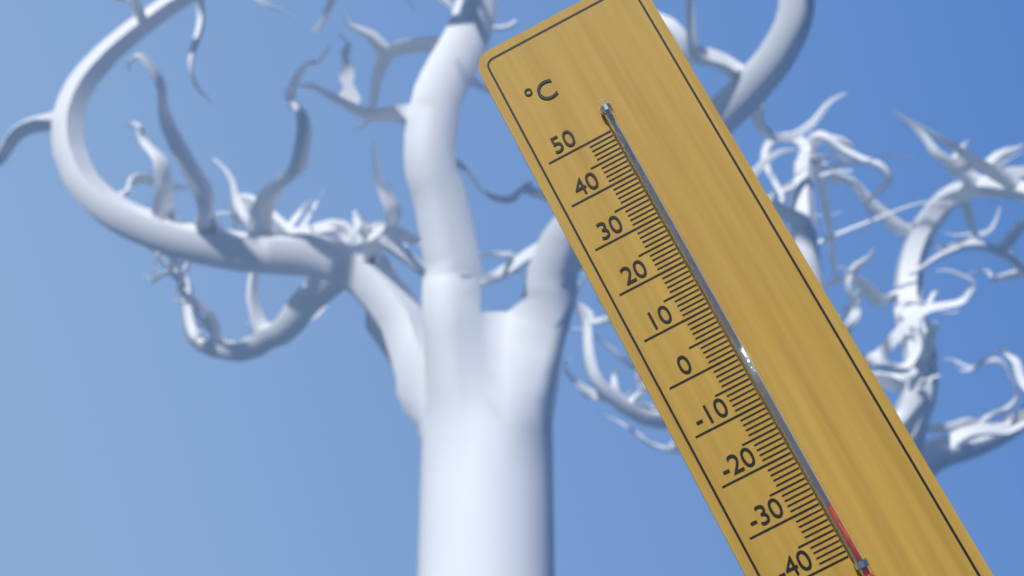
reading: -31 °C
